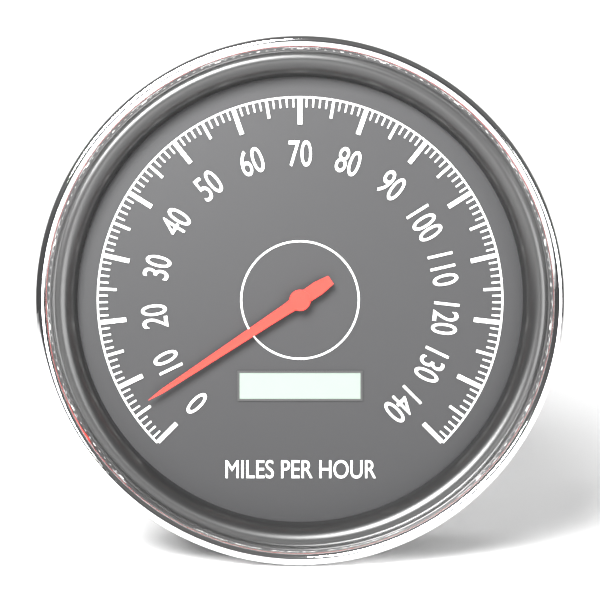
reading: 6 mph
